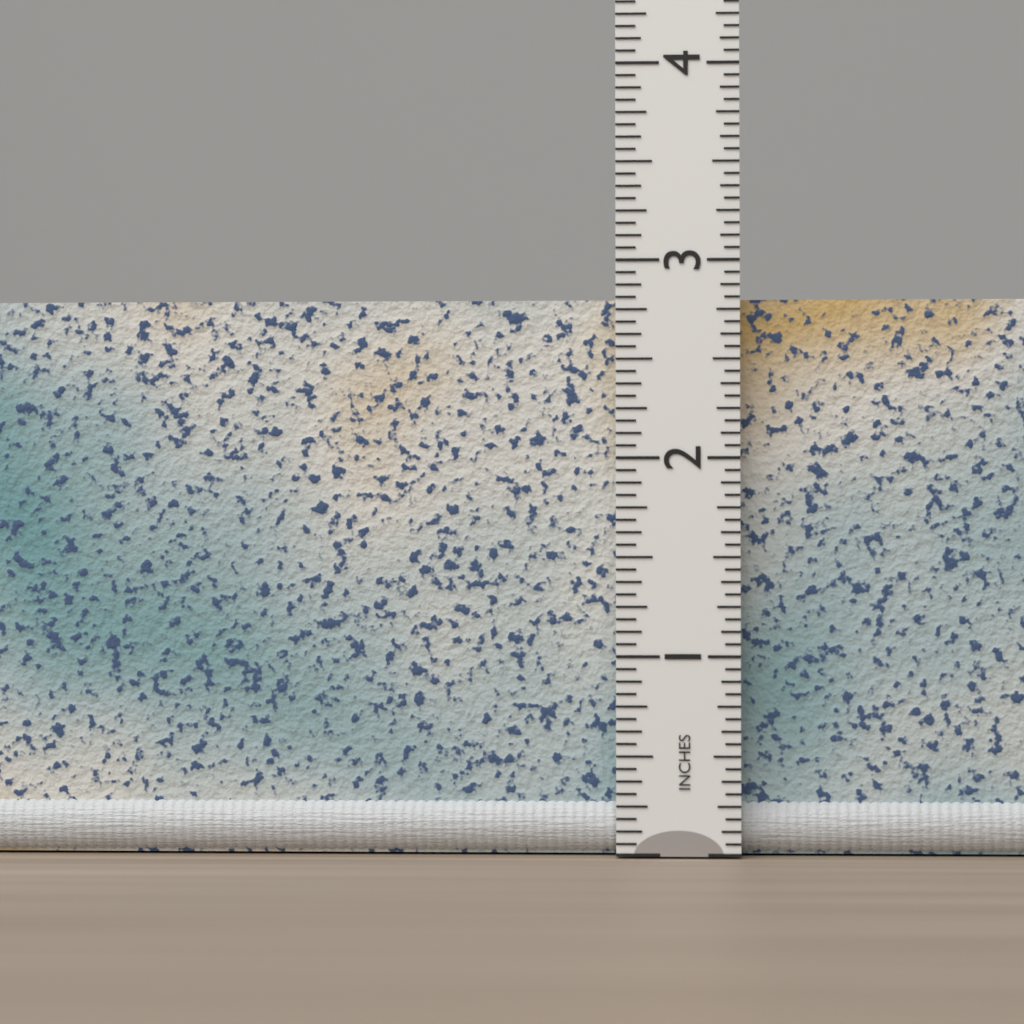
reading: 2.8125 in
